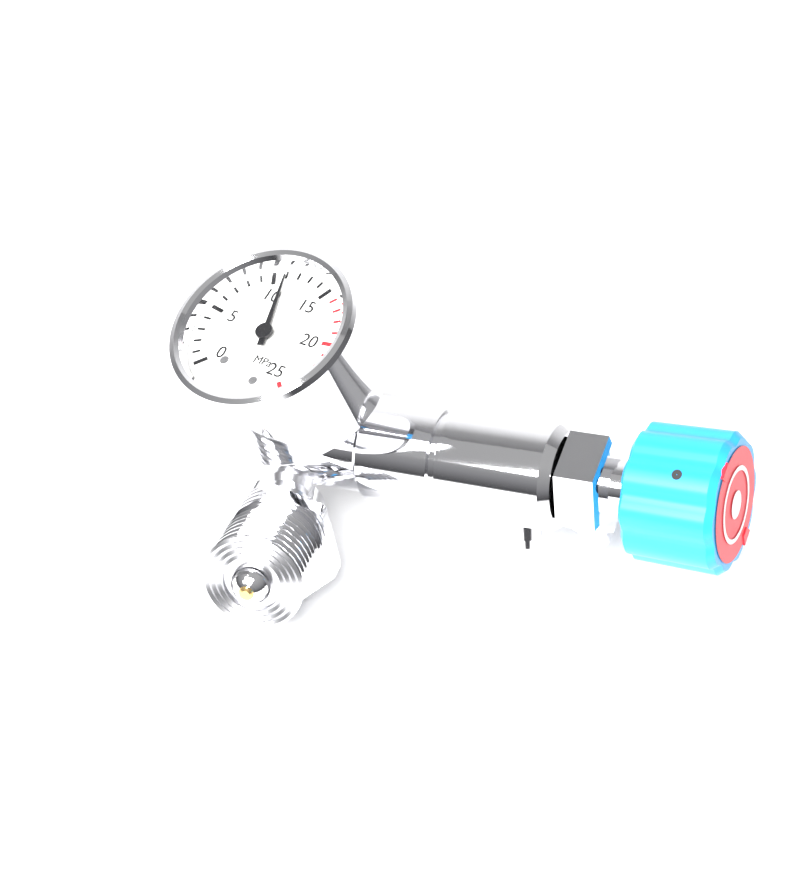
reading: 11 MPa
